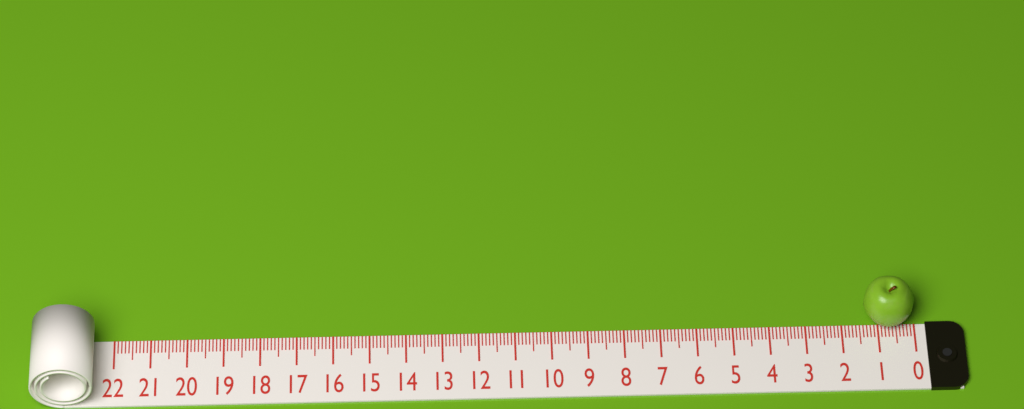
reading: 1.4 (no unit)
